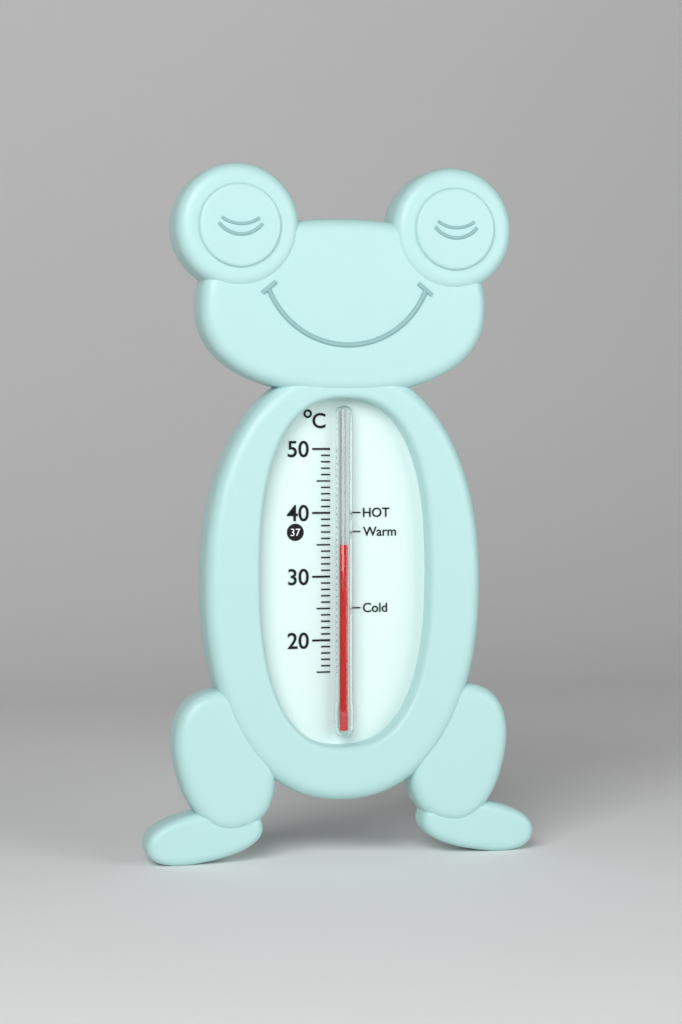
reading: 35 °C
